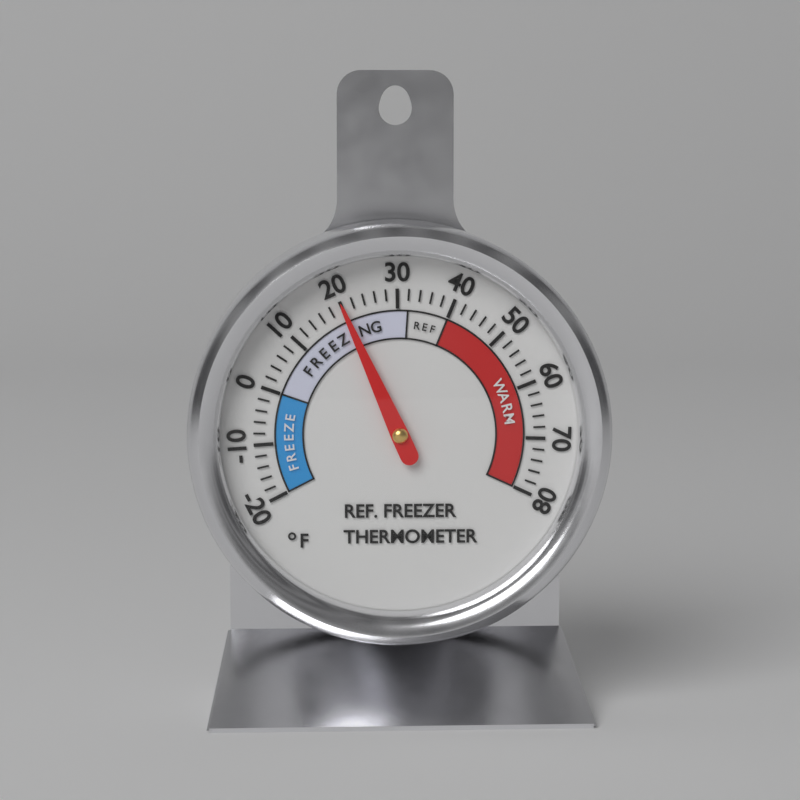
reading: 20 °F
